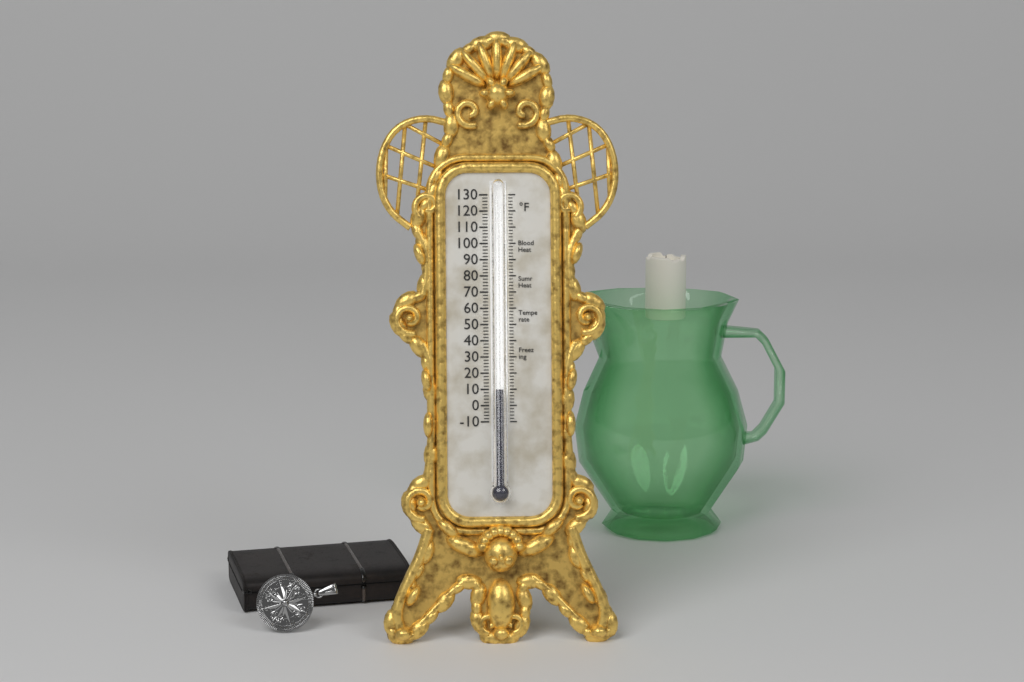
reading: 10 °F
